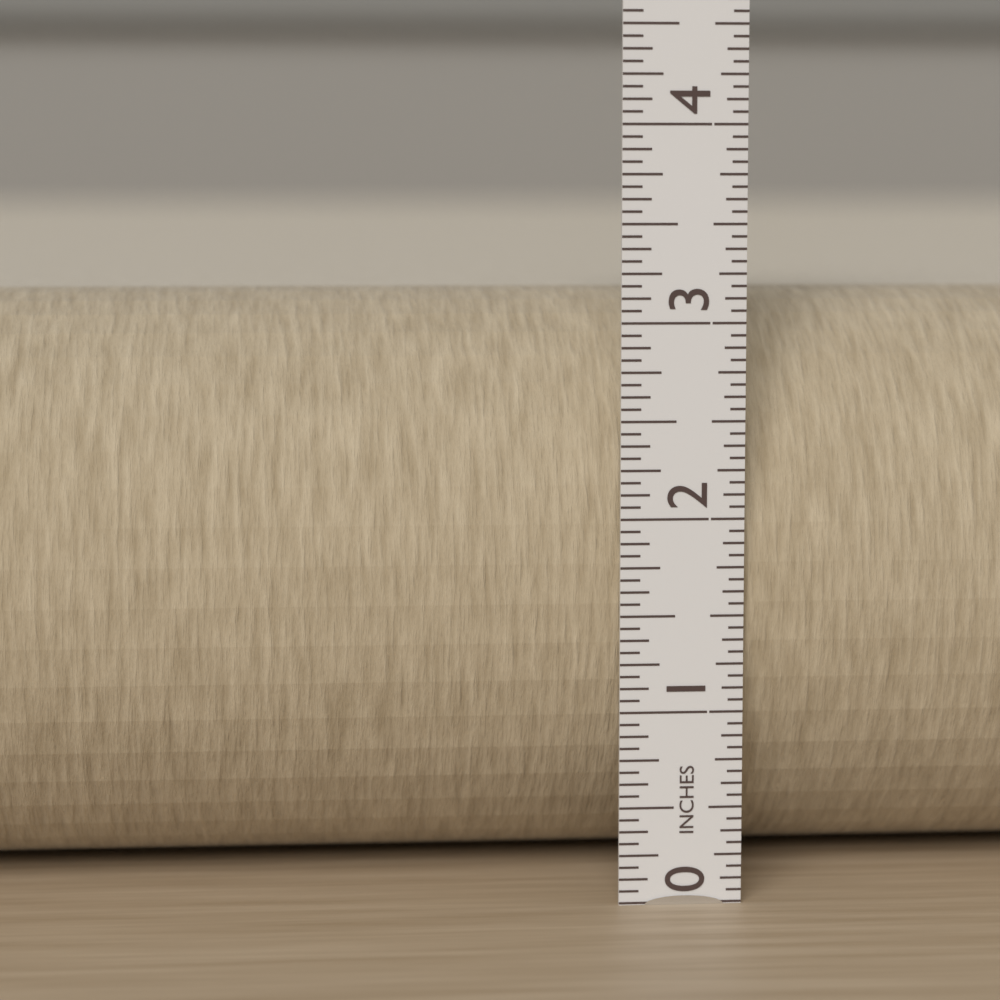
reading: 3.1250 in
